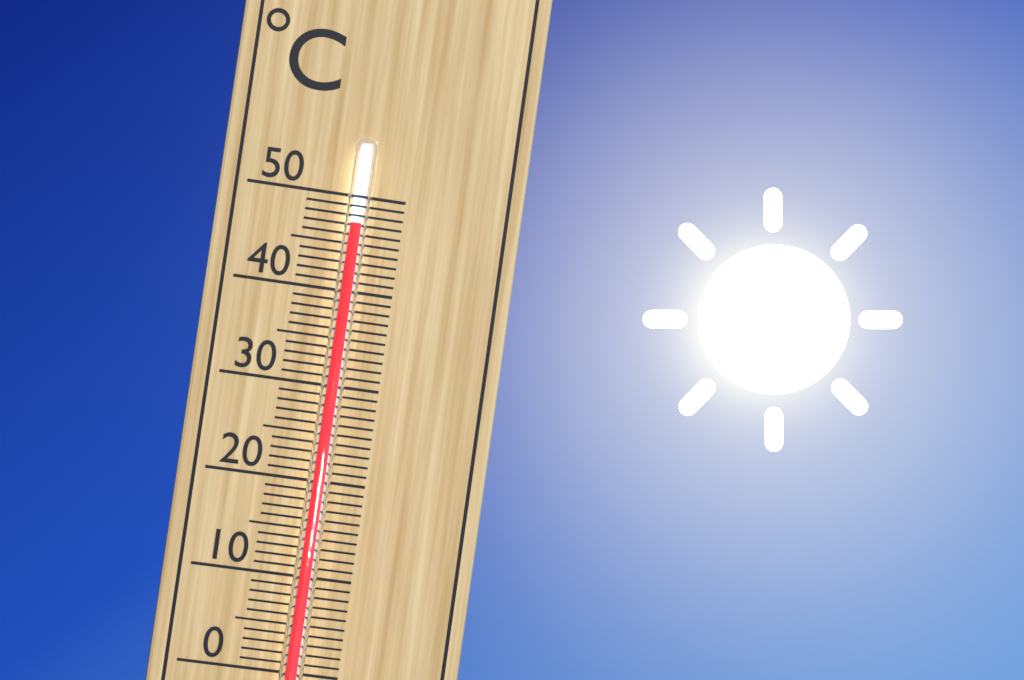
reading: 47 °C
